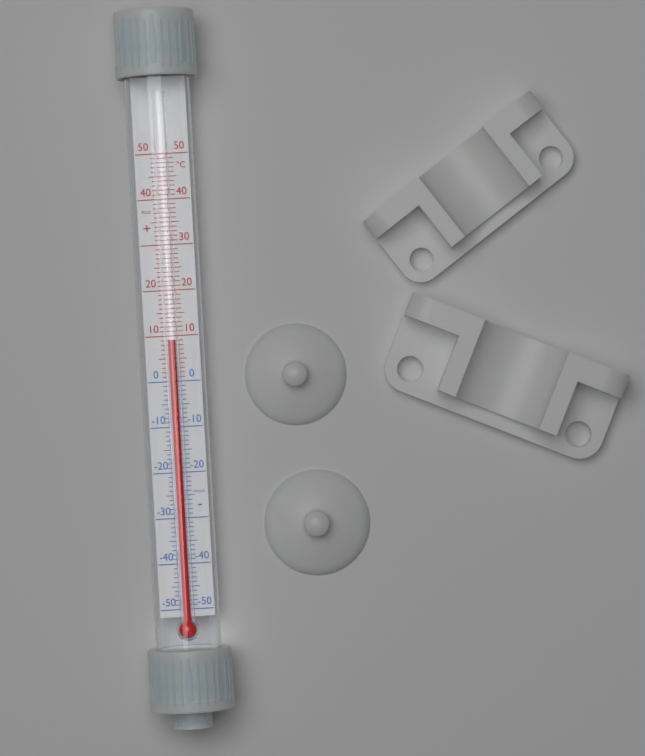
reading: 9 °C
